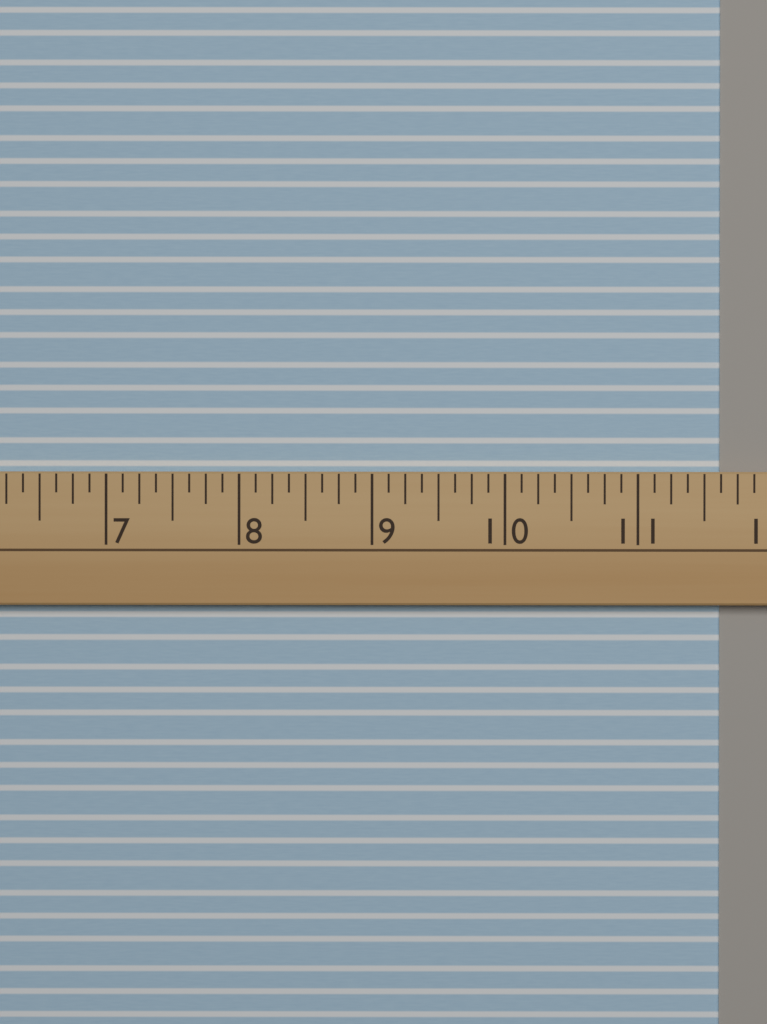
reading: 11.625 (no unit)
